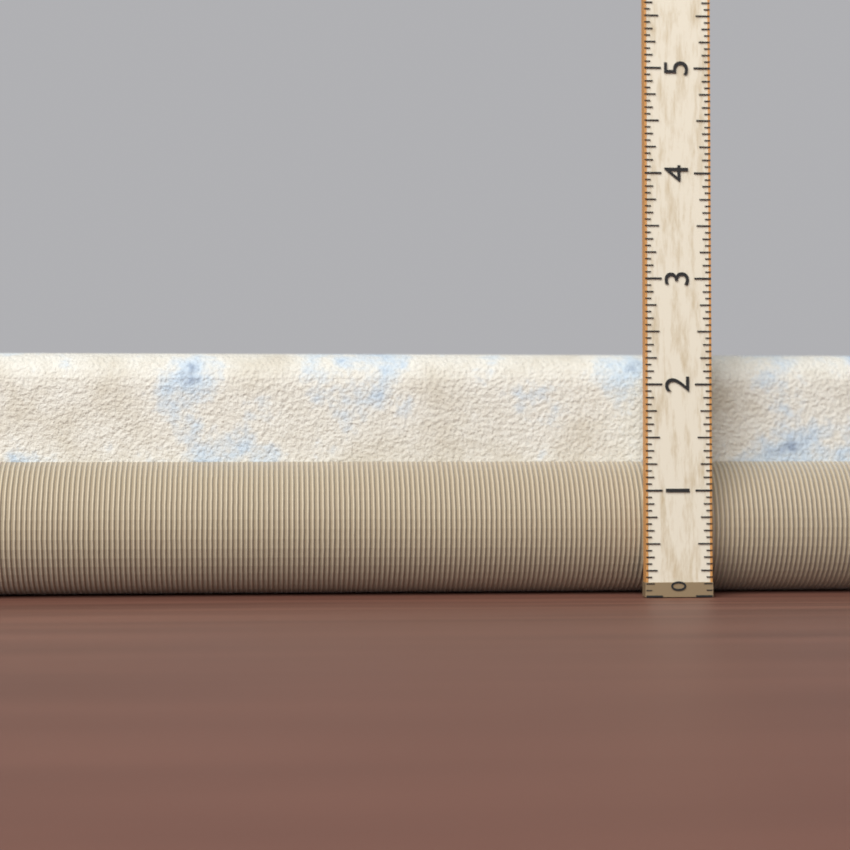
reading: 2.3125 (no unit)
